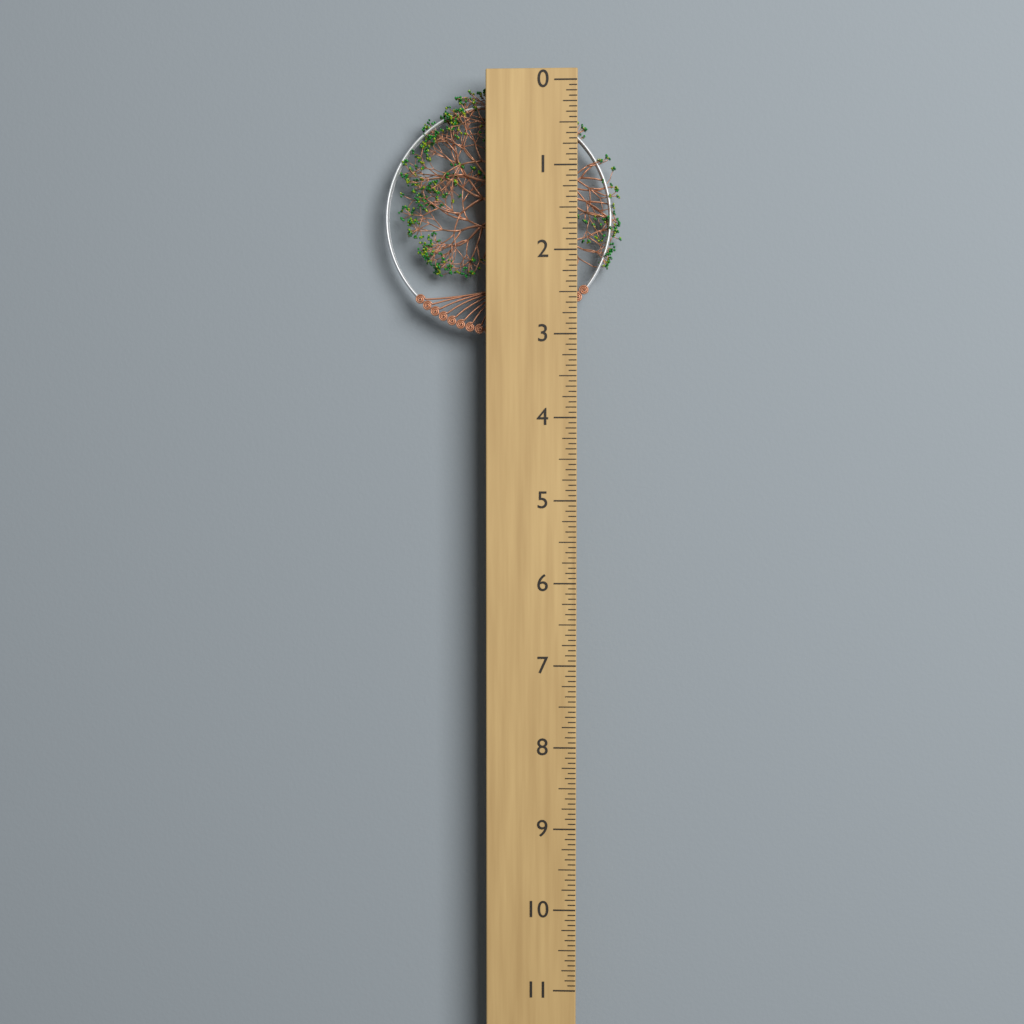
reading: 3.0000 (no unit)
